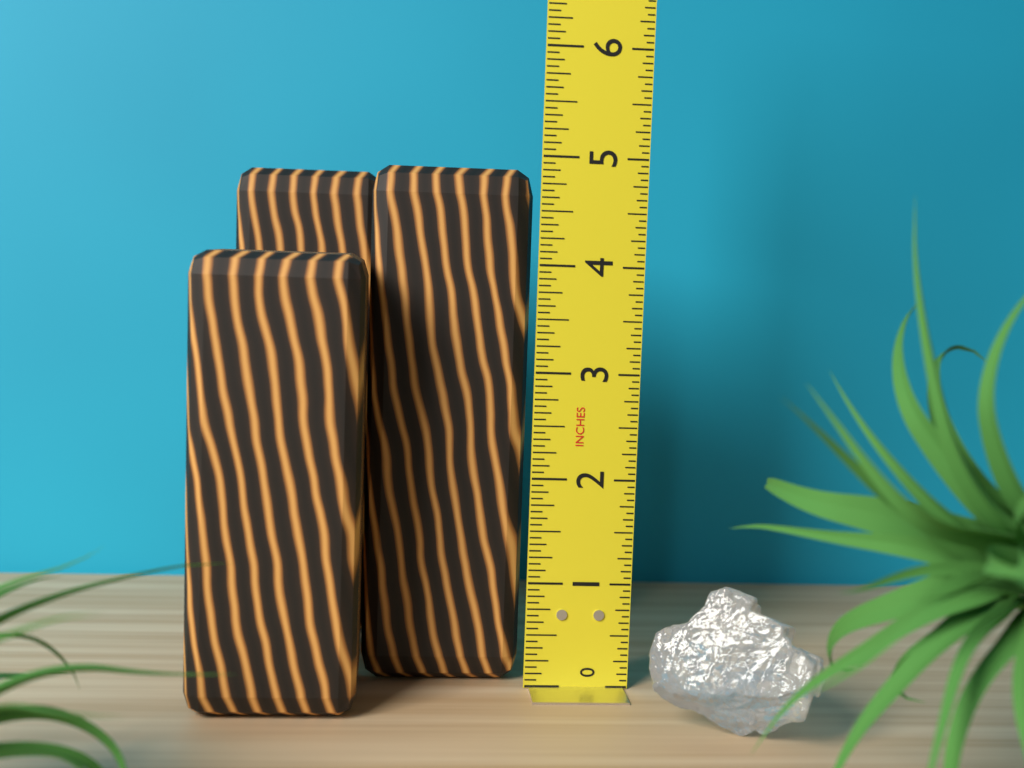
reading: 4.8750 in
